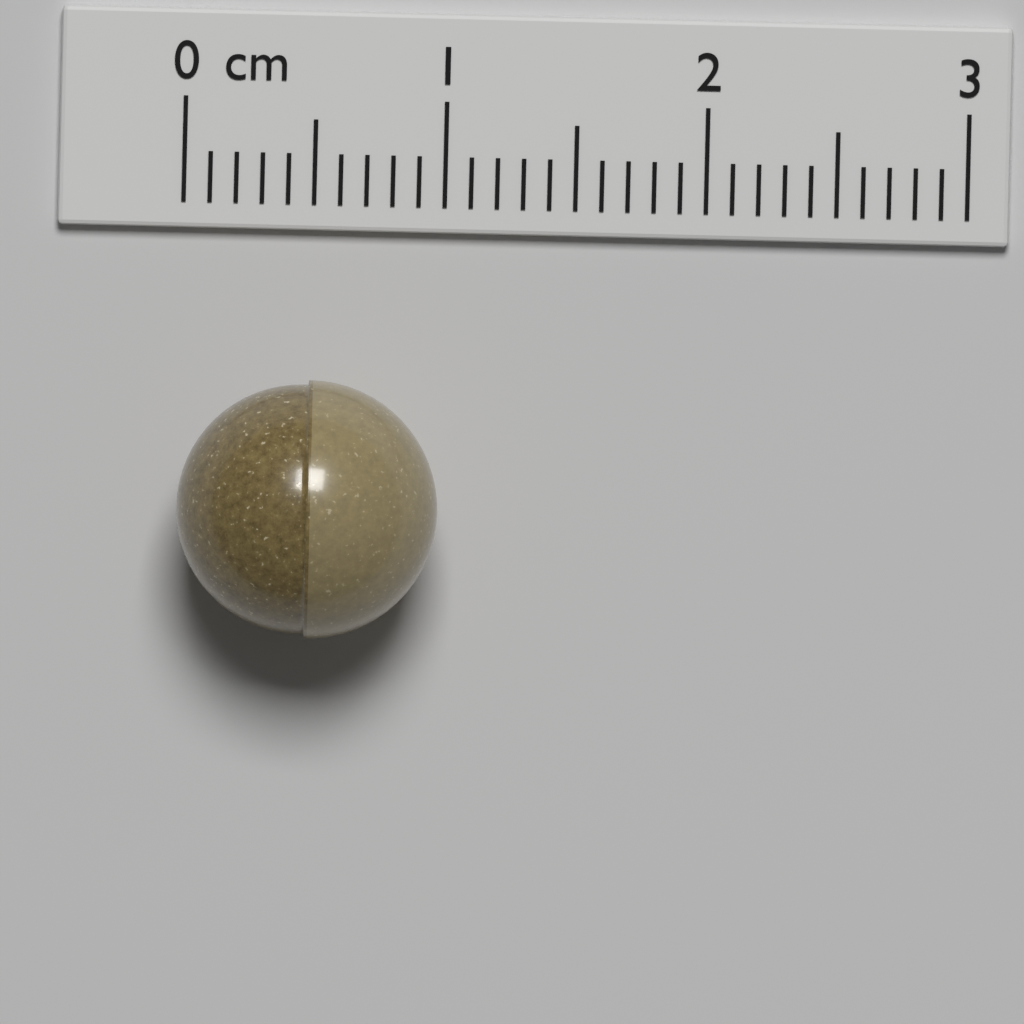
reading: 1.0 cm
